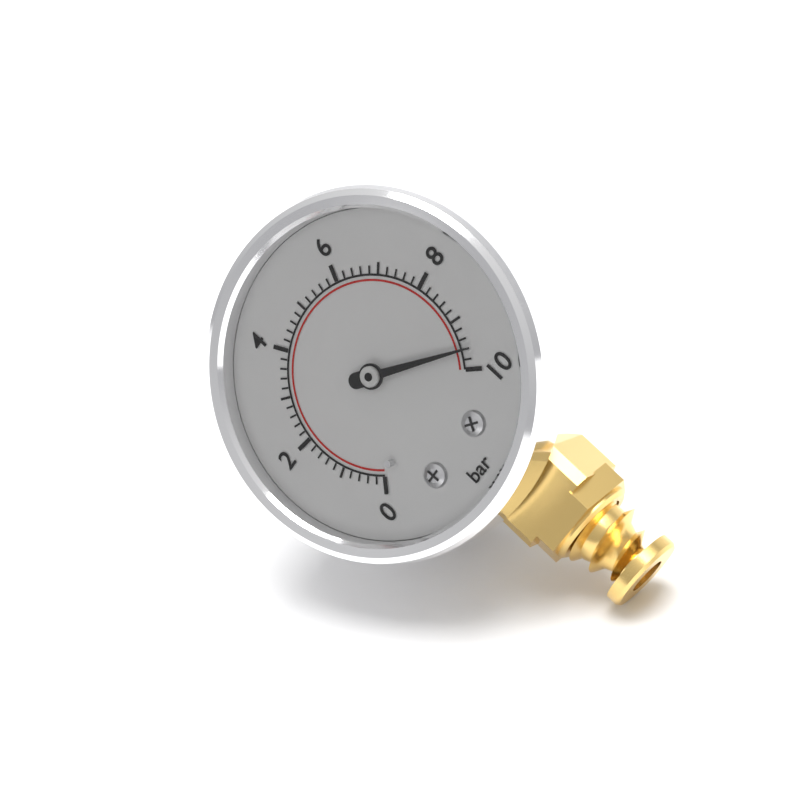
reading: 9.6 bar
